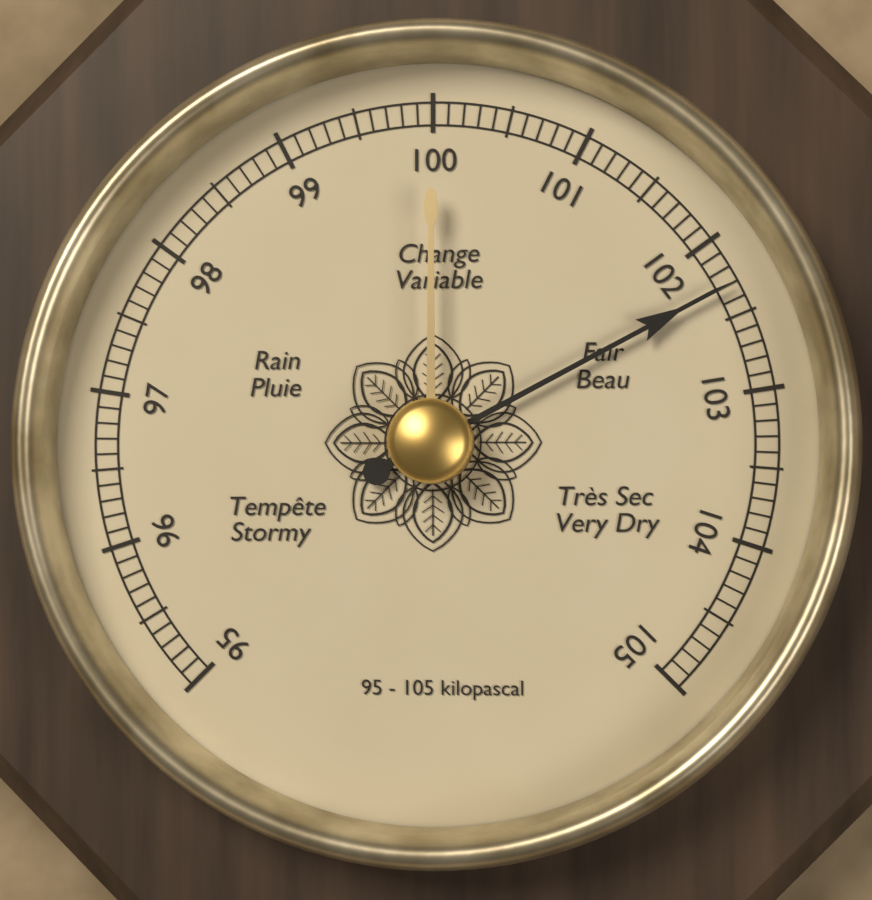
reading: 102.3 kPa
